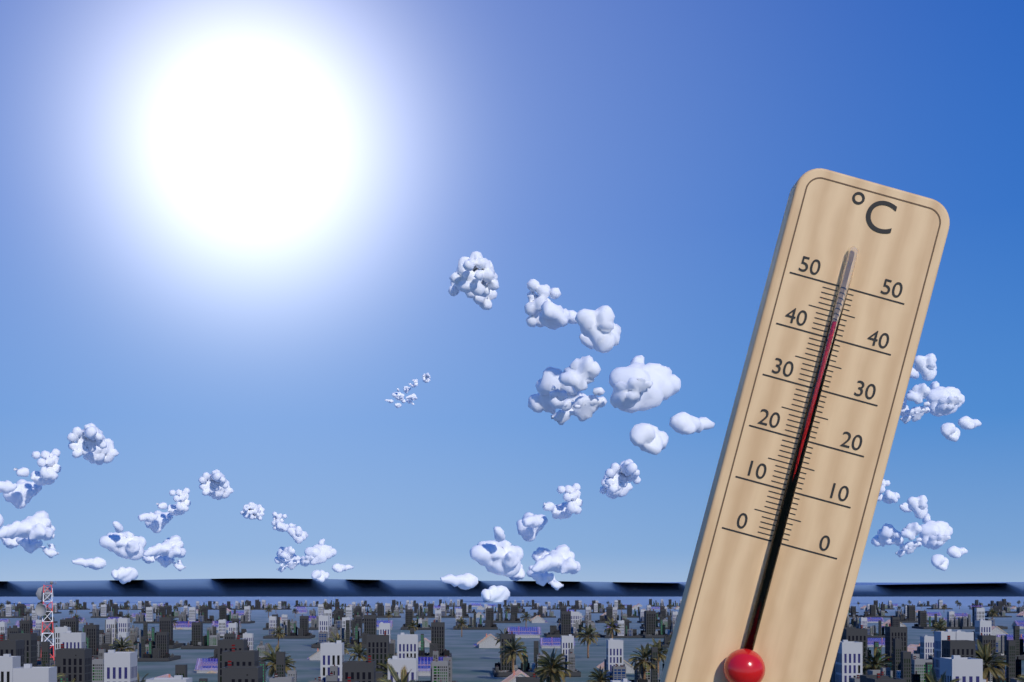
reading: 43 °C
